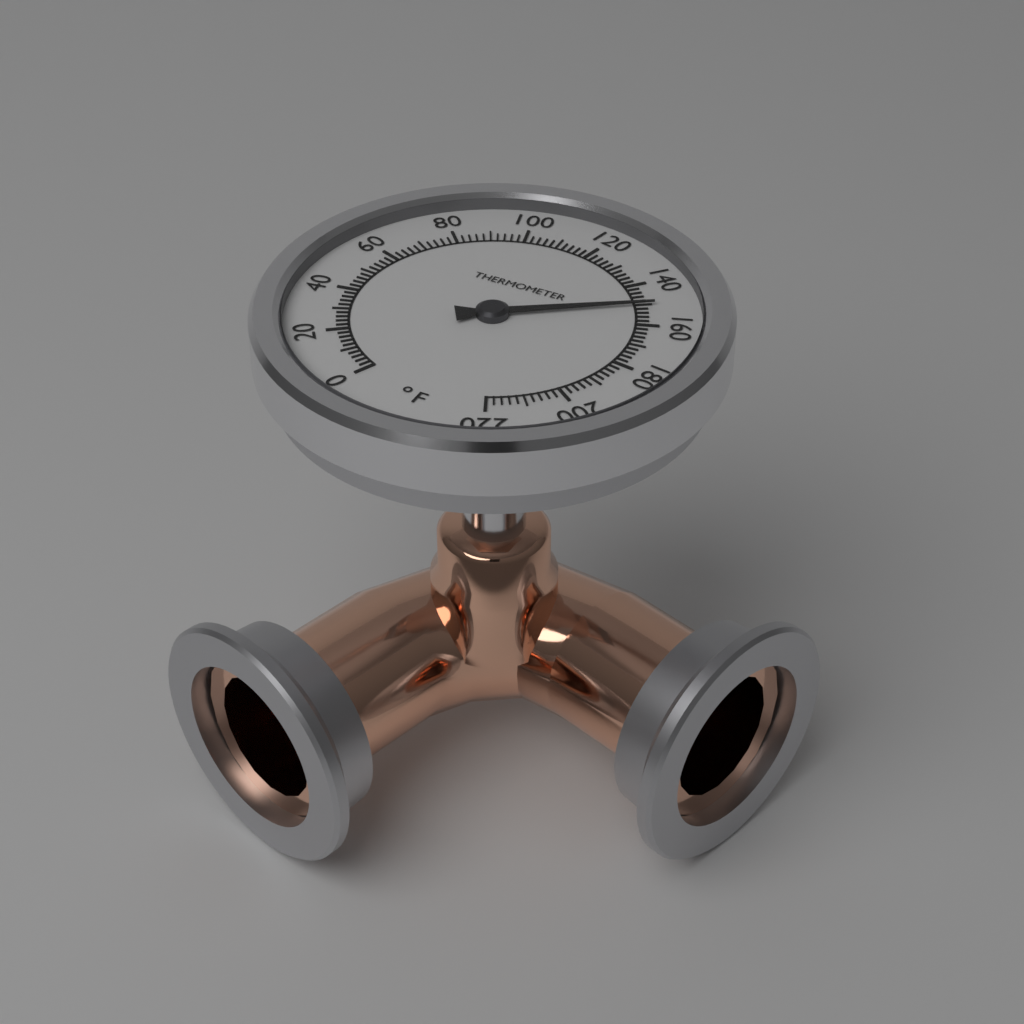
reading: 150 °F
